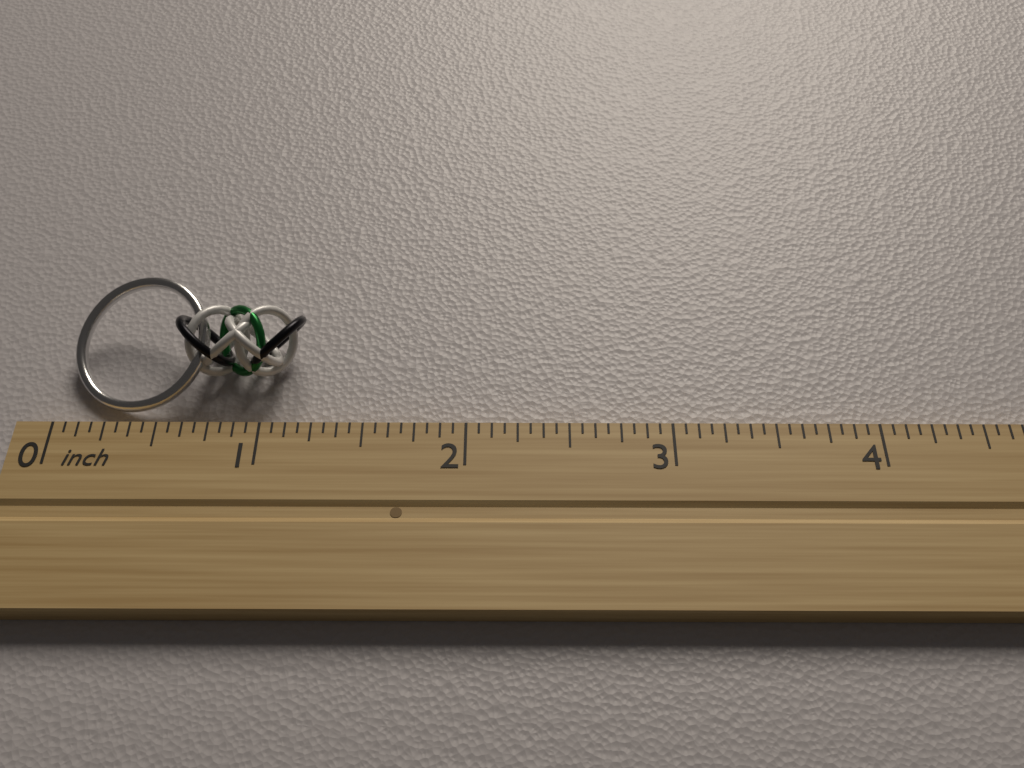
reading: 1.1875 inch
